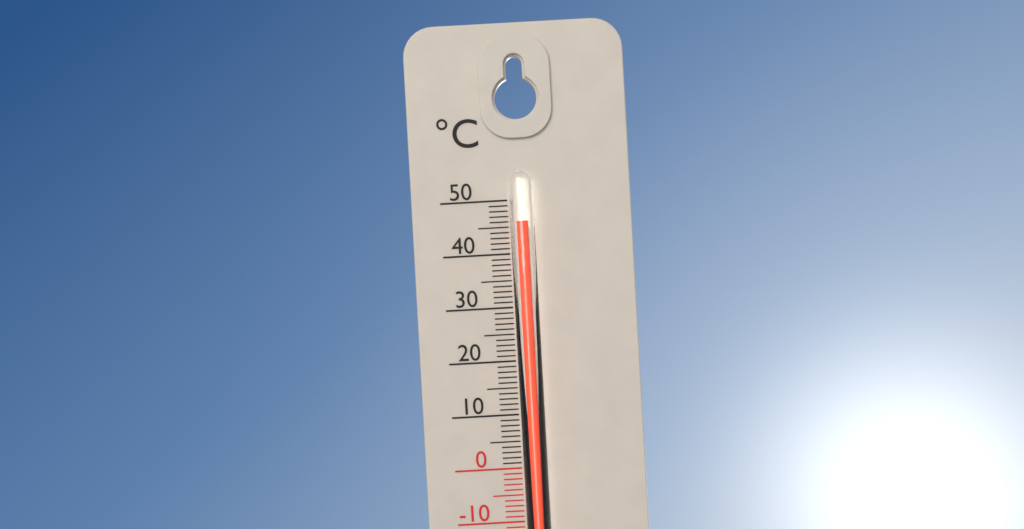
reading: 46 °C
